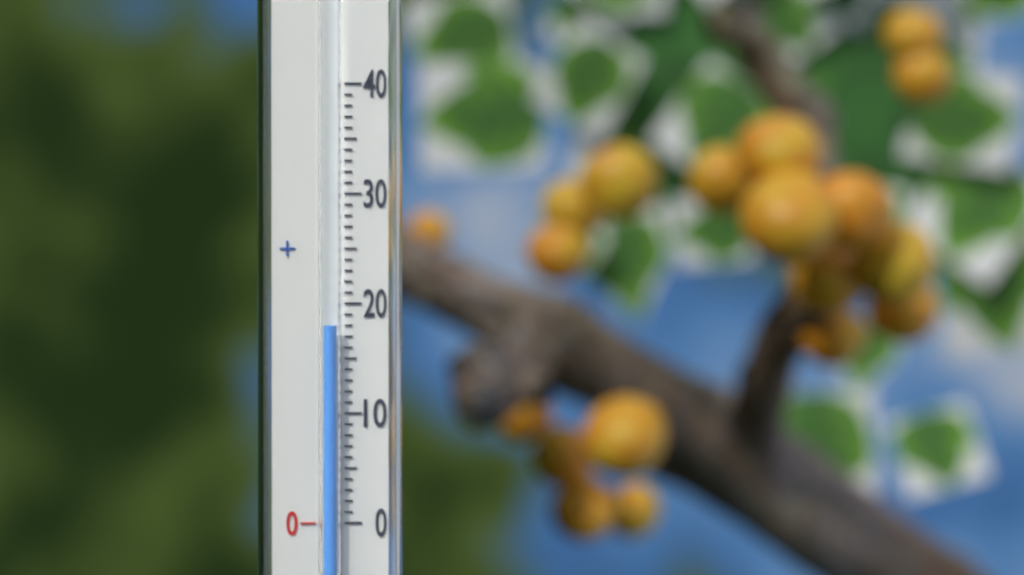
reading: 18 (no unit)
